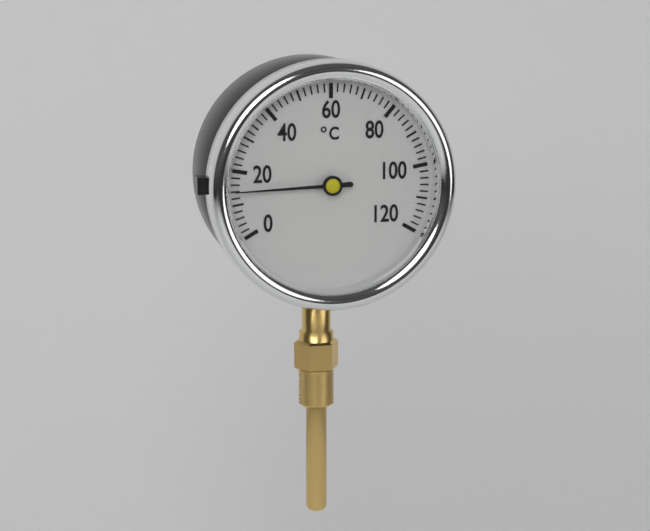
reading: 14 °C
